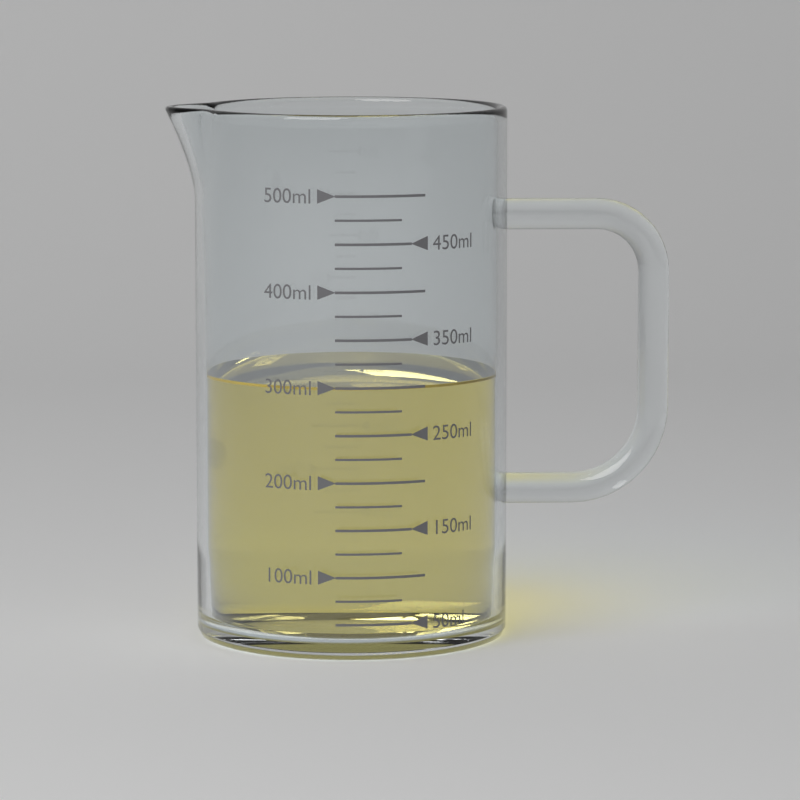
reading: 300 ml
